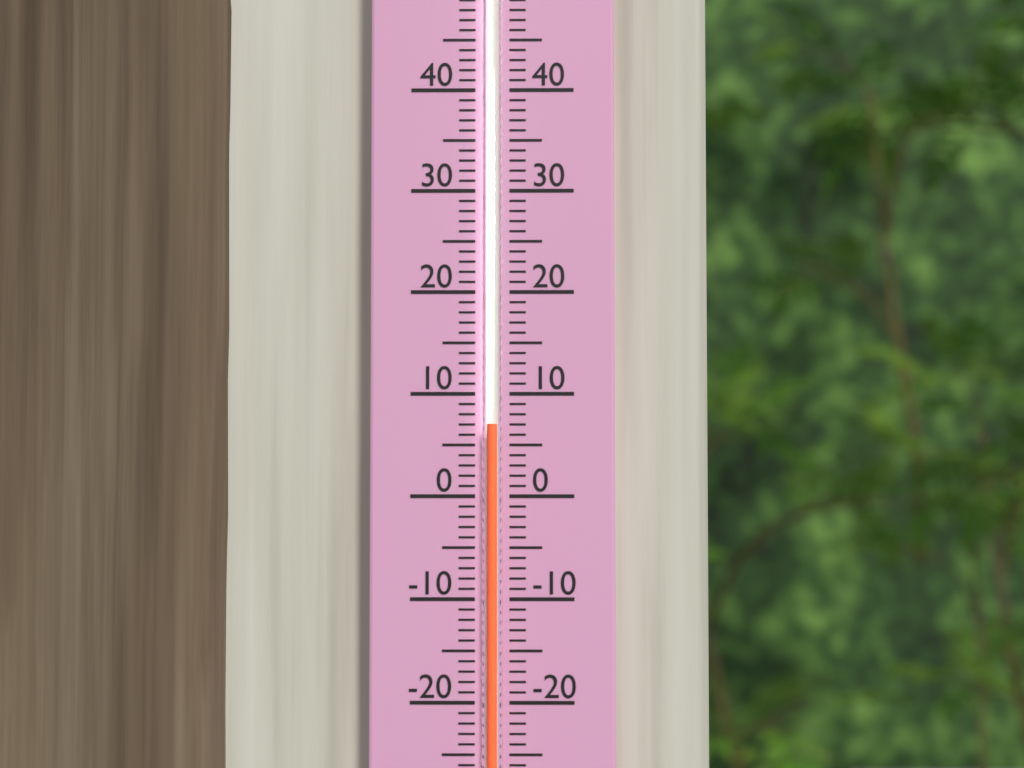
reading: 7 (no unit)
